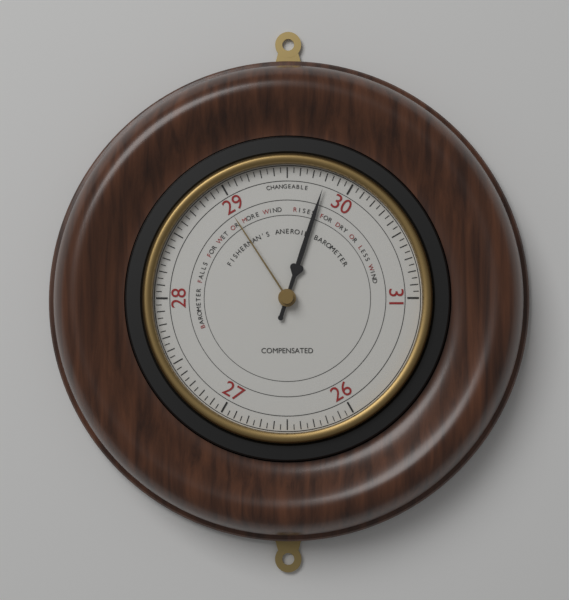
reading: 29.80 (no unit)
